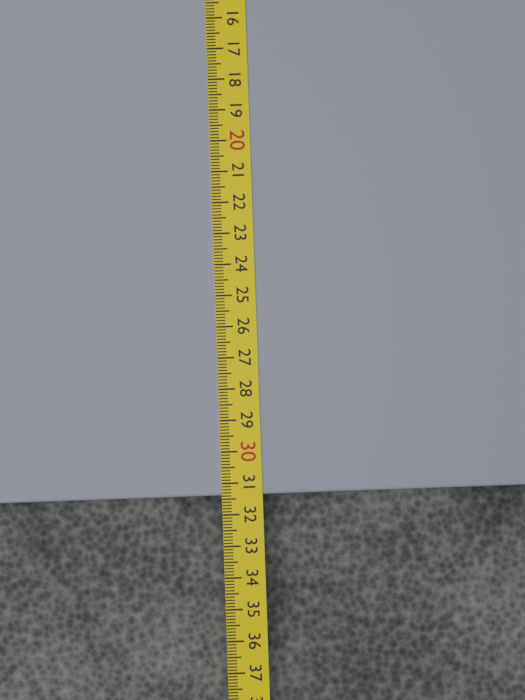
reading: 31.4 cm
